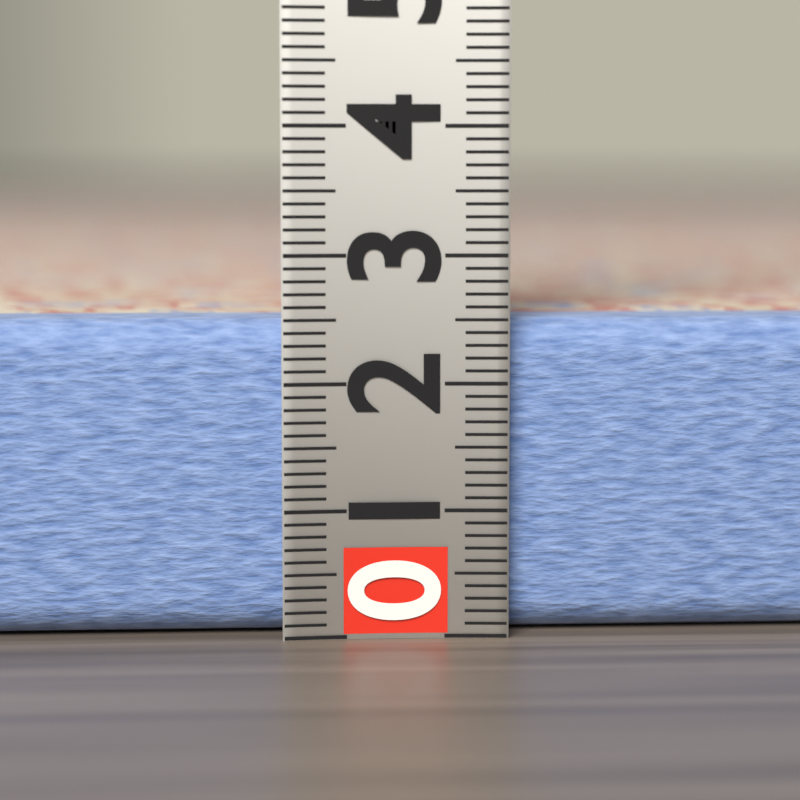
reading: 2.5 (no unit)
